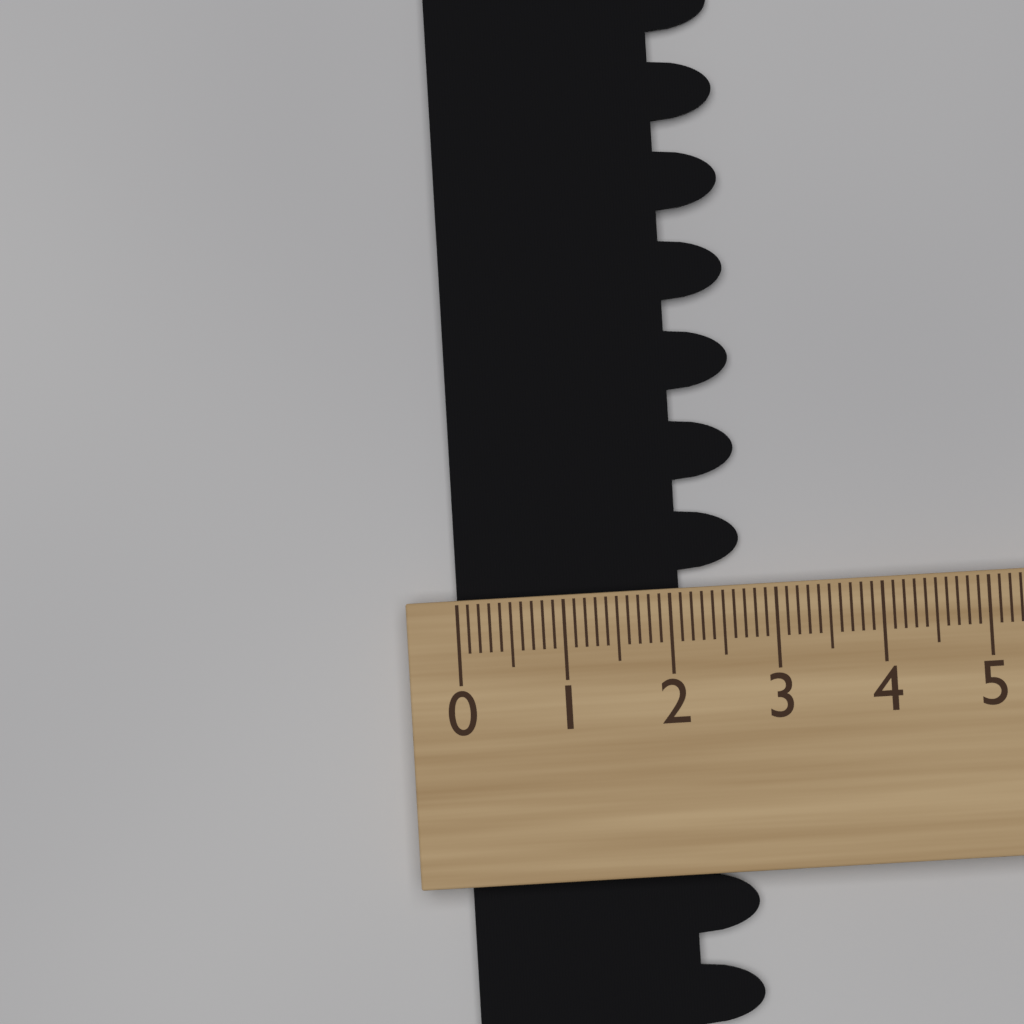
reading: 2.7 (no unit)
